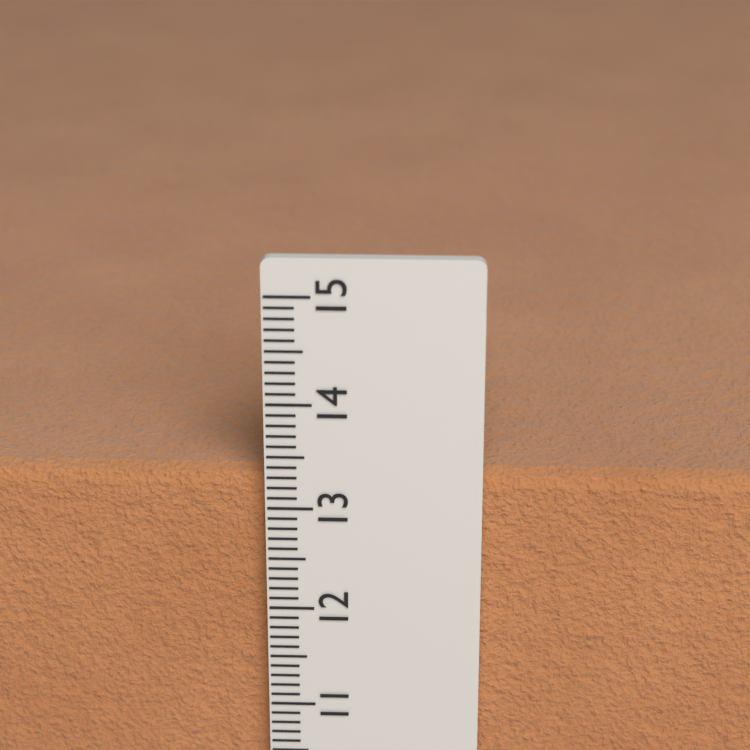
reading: 13.3 cm
